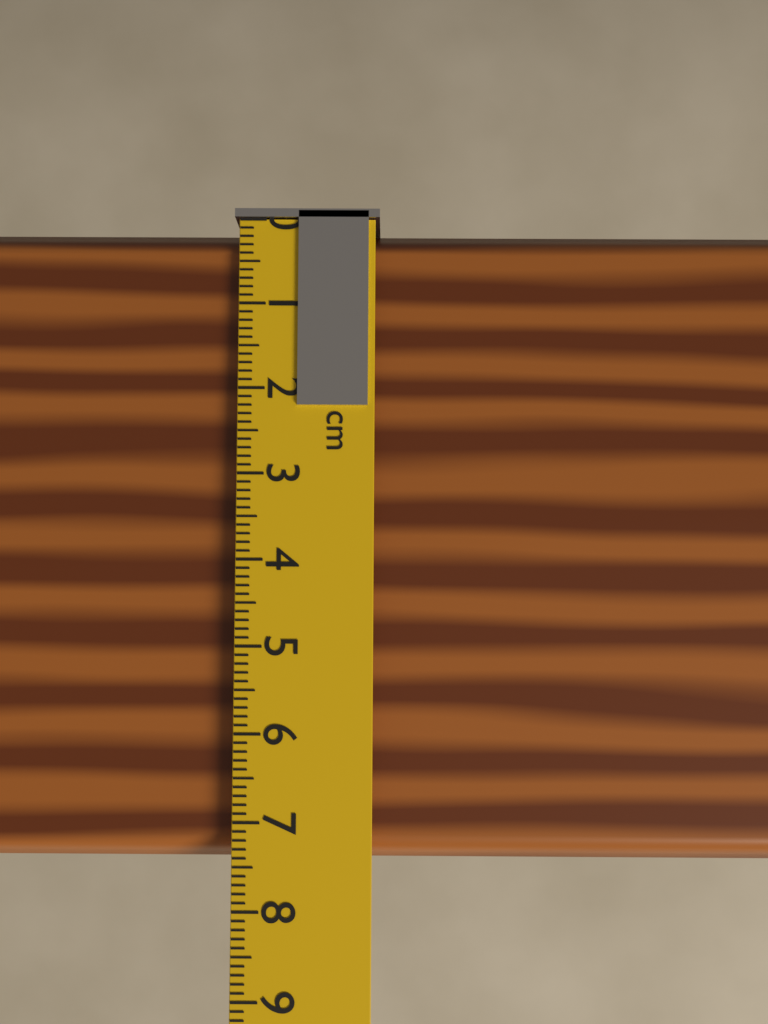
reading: 7.5 cm
